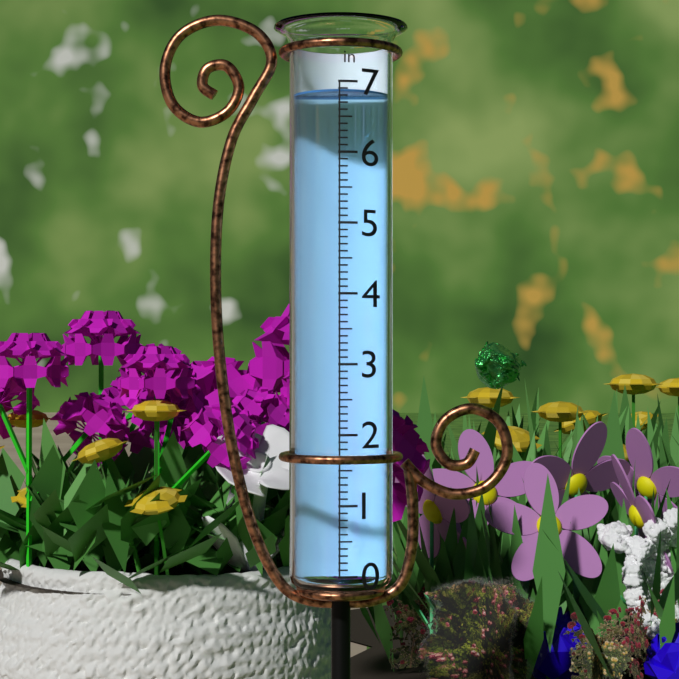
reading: 6.9 in
